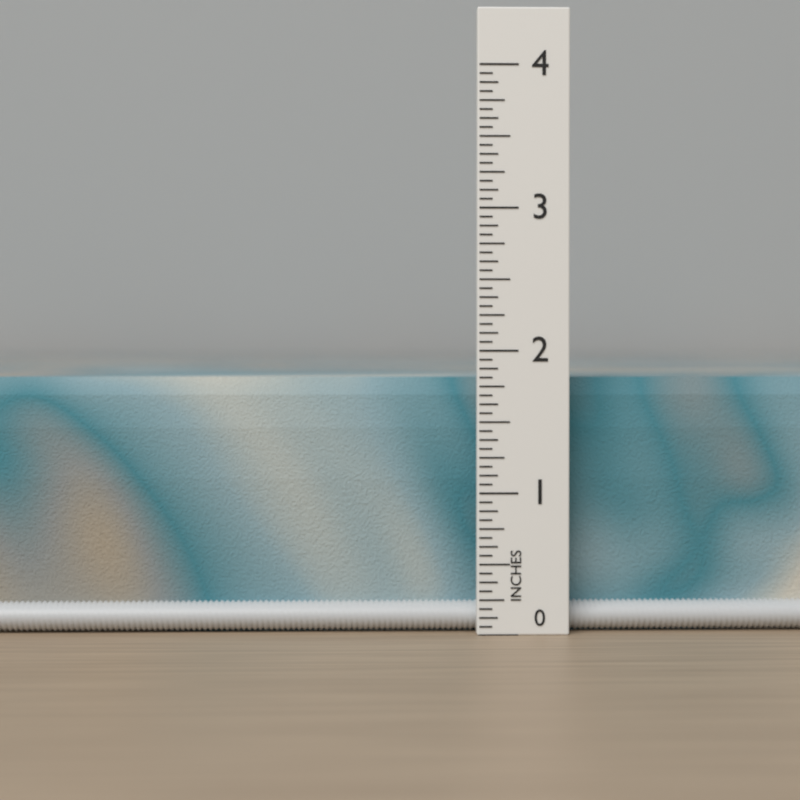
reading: 1.8125 in
